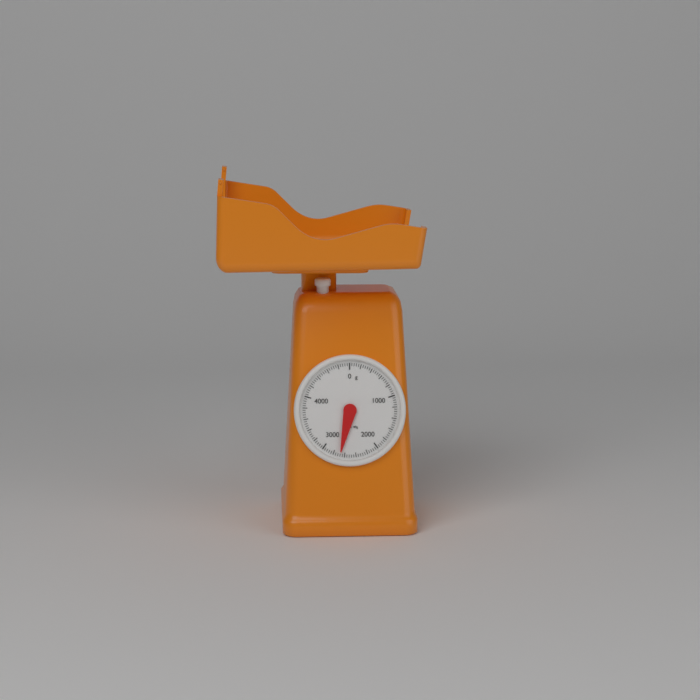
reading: 2680 g
